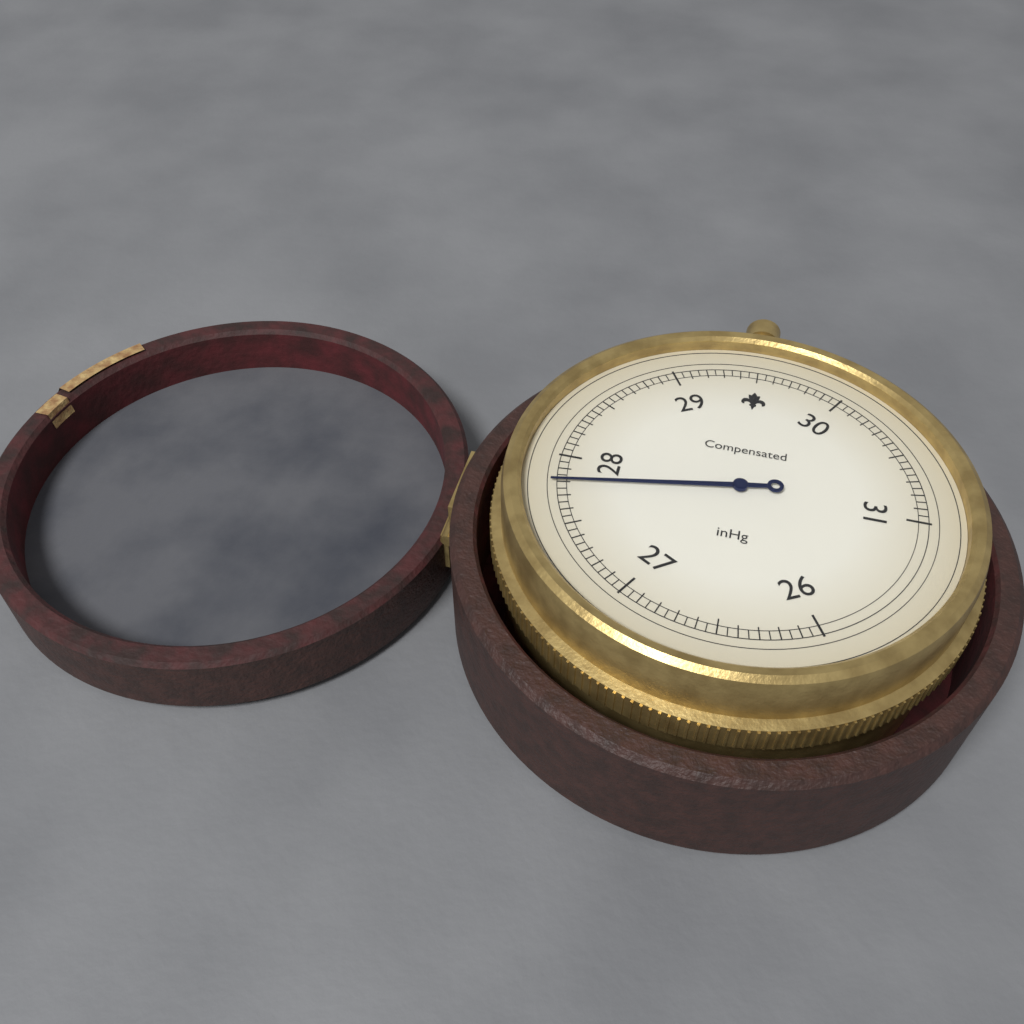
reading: 27.80 inHg
